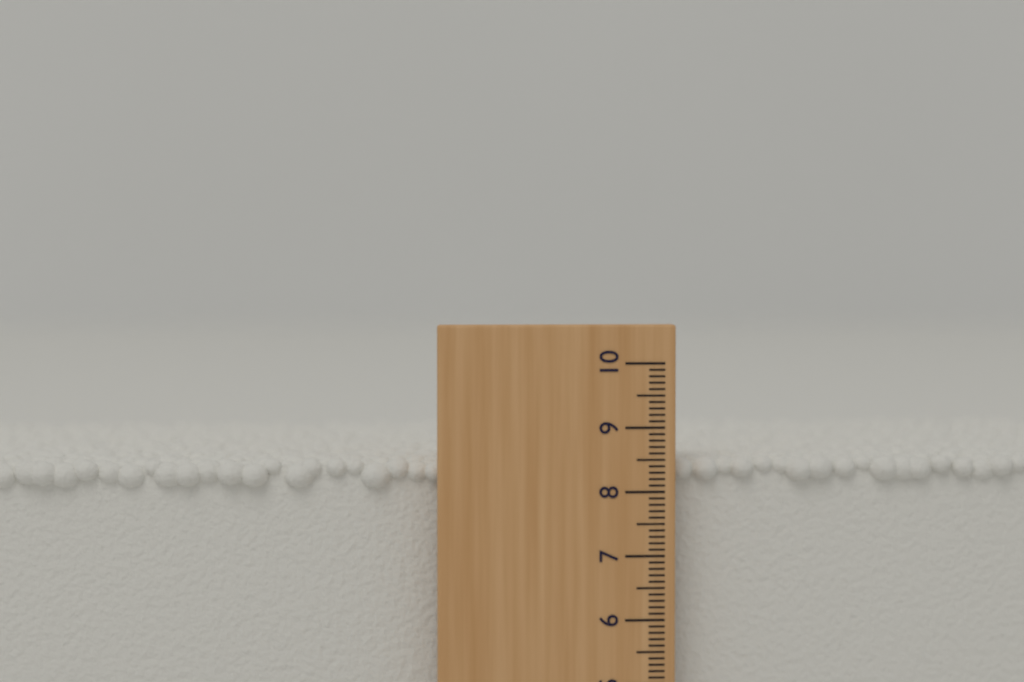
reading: 8.5 (no unit)
